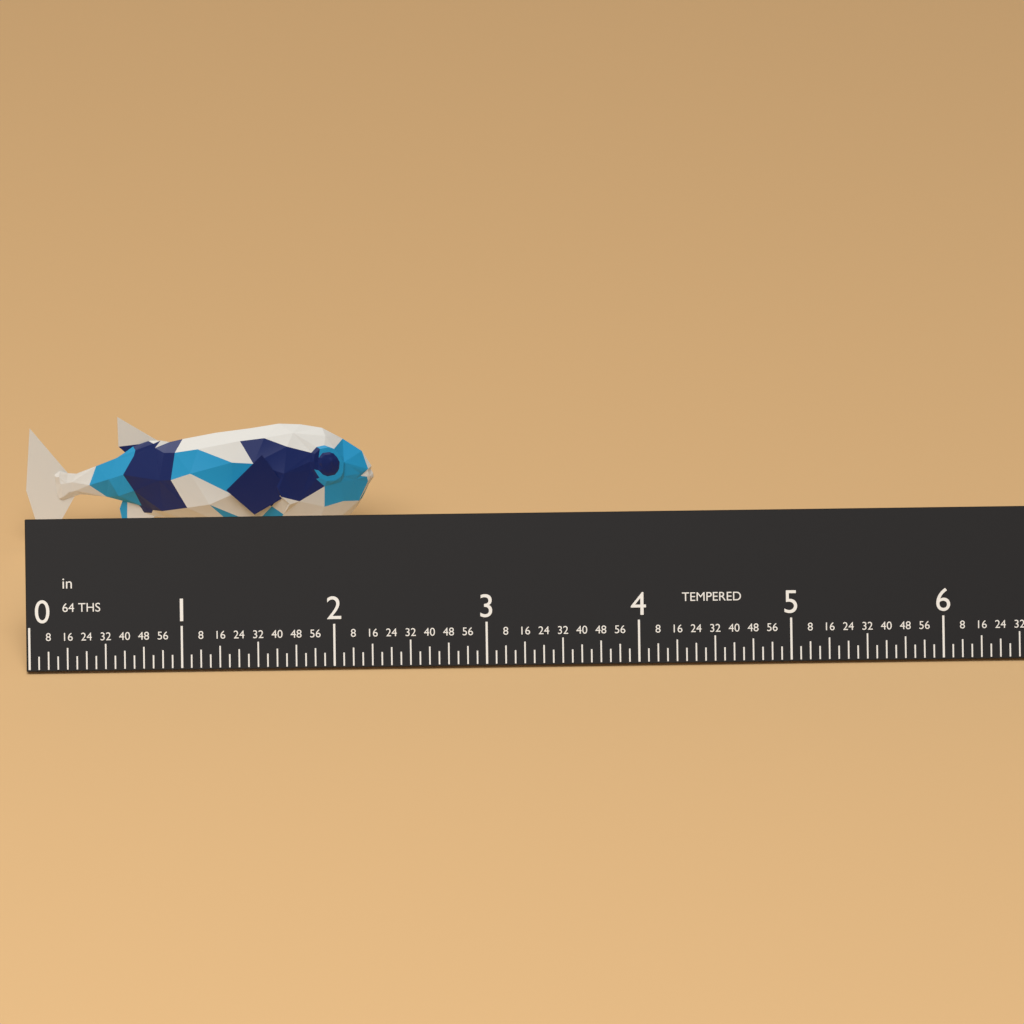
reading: 2.3125 in
